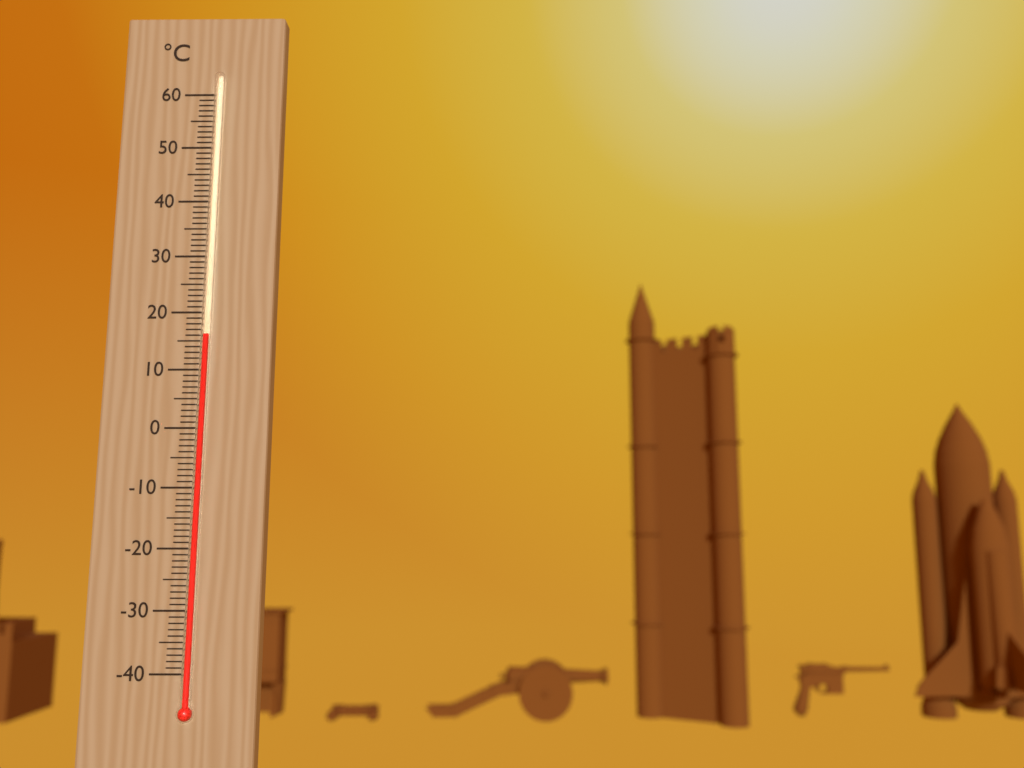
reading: 16 °C
